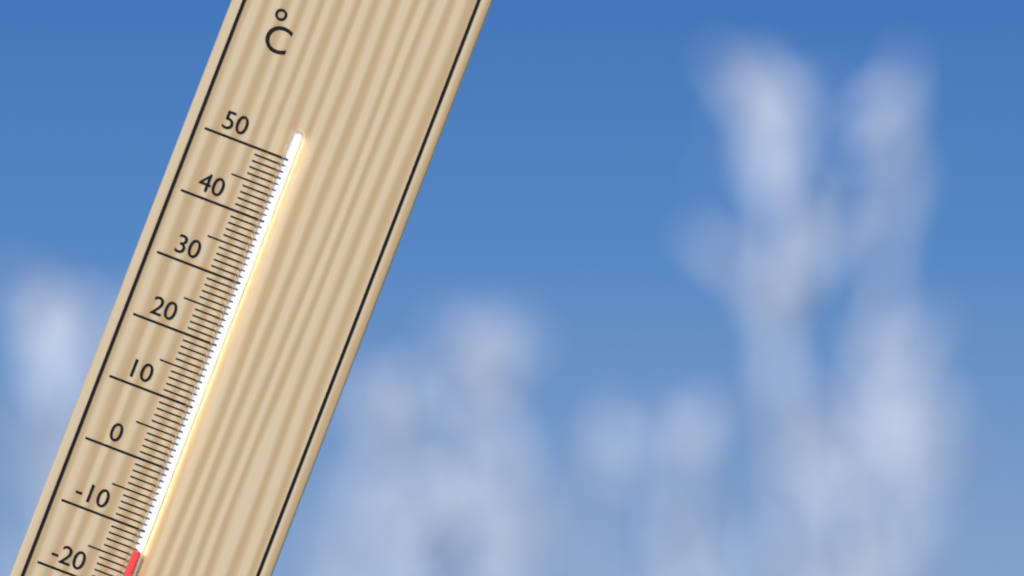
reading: -13 °C
